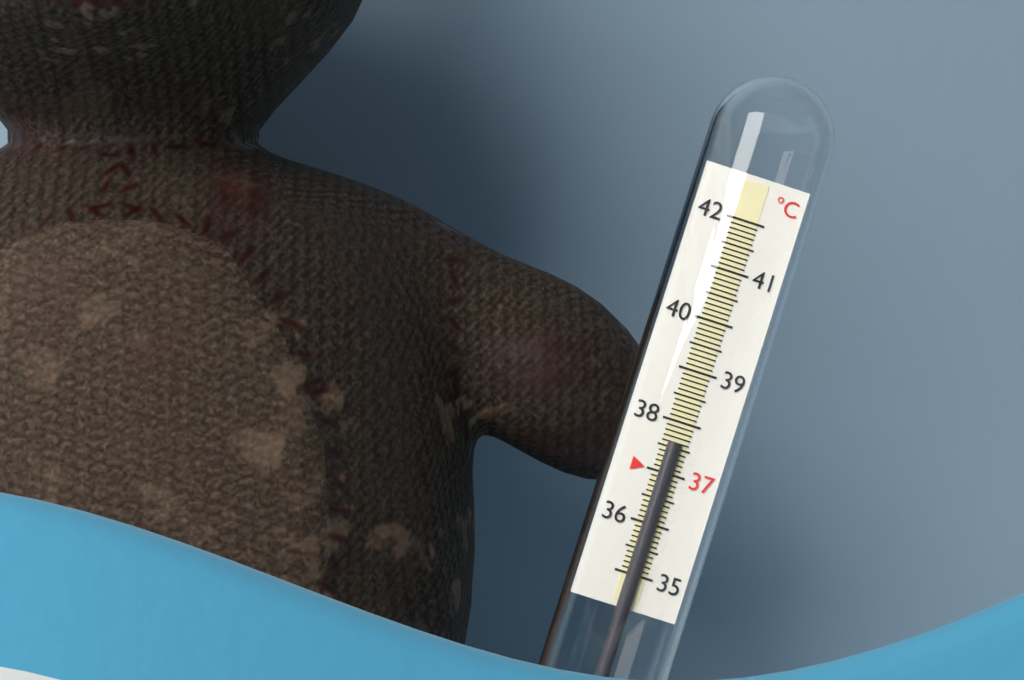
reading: 37.6 °C
